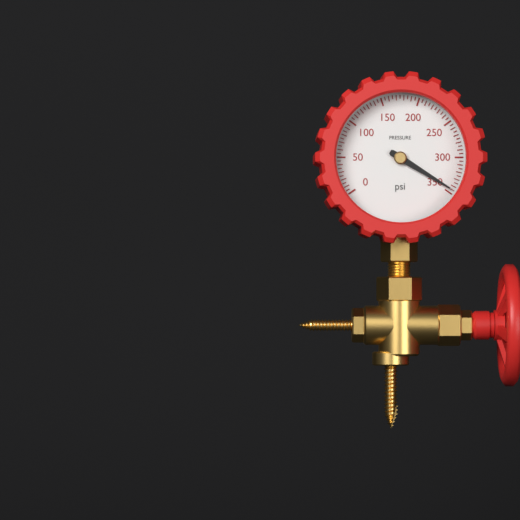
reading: 345 psi
